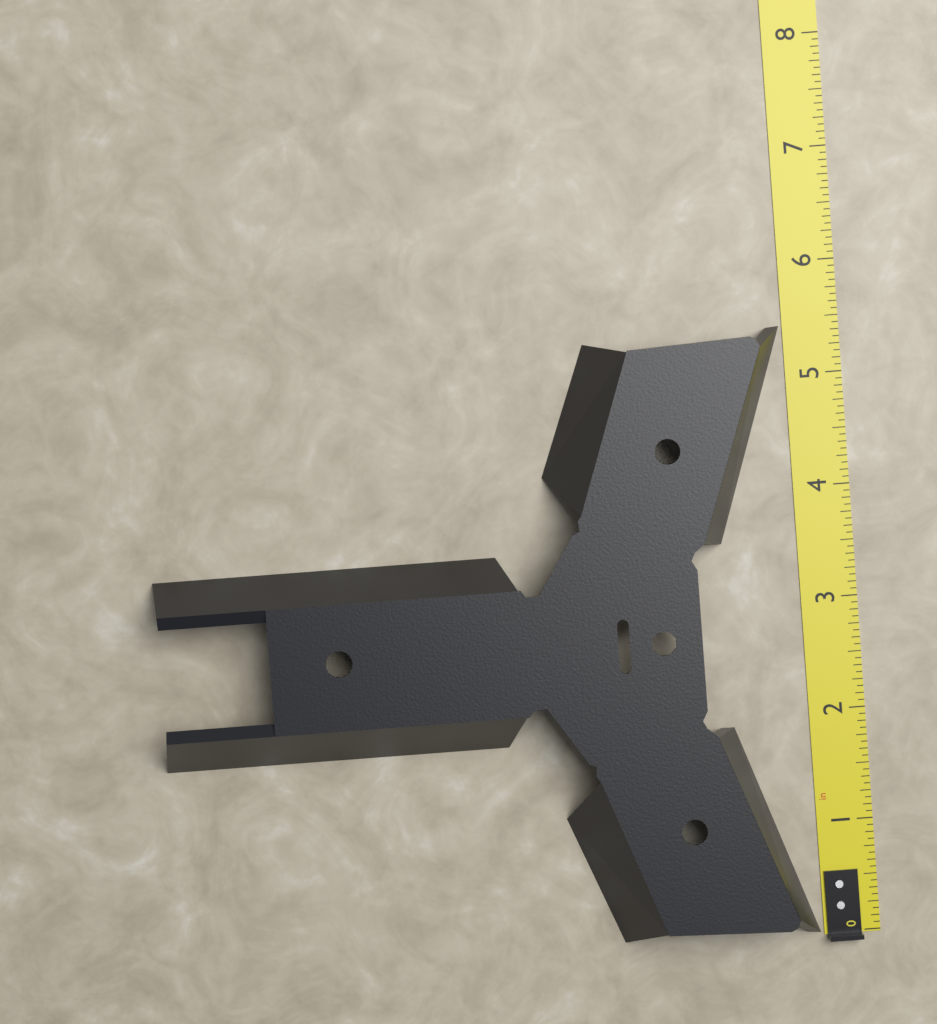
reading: 5.4375 in
